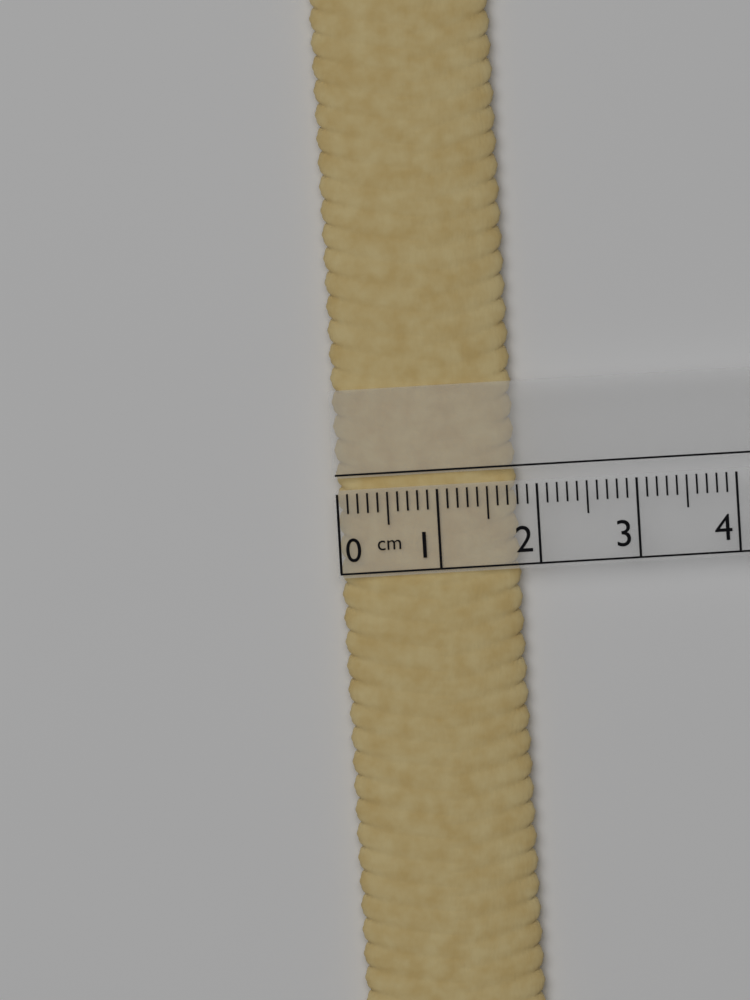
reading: 1.8 cm
